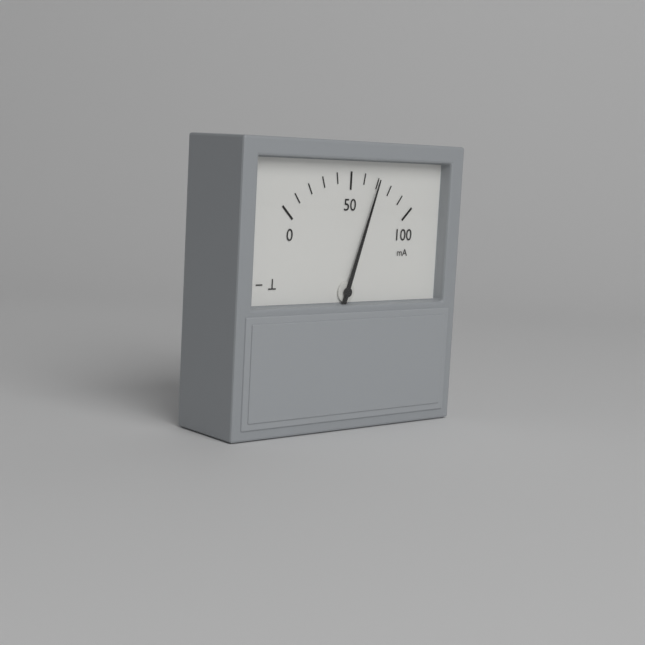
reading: 70 mA
